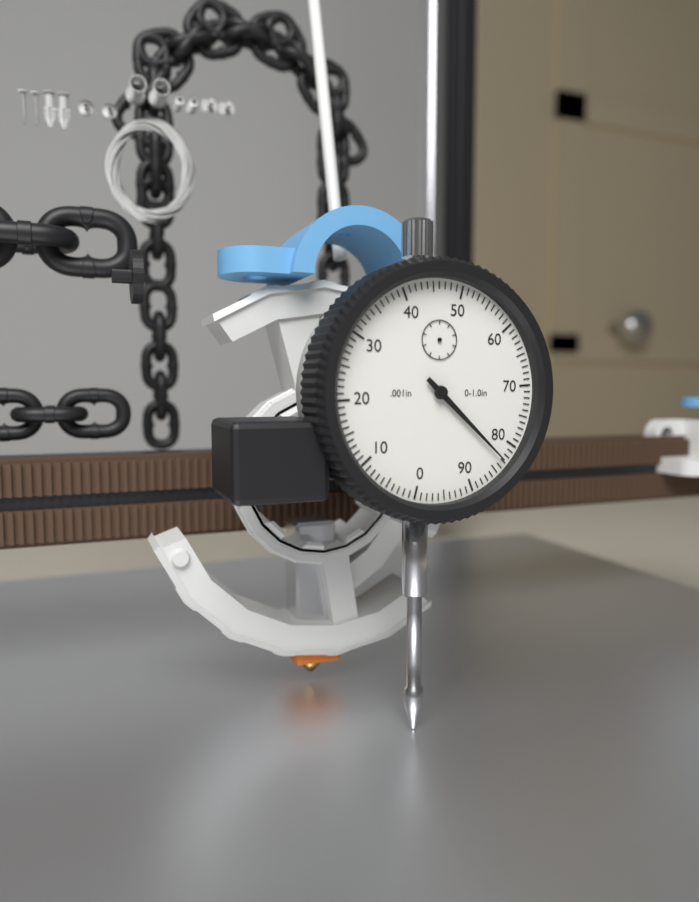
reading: 0.083 in
